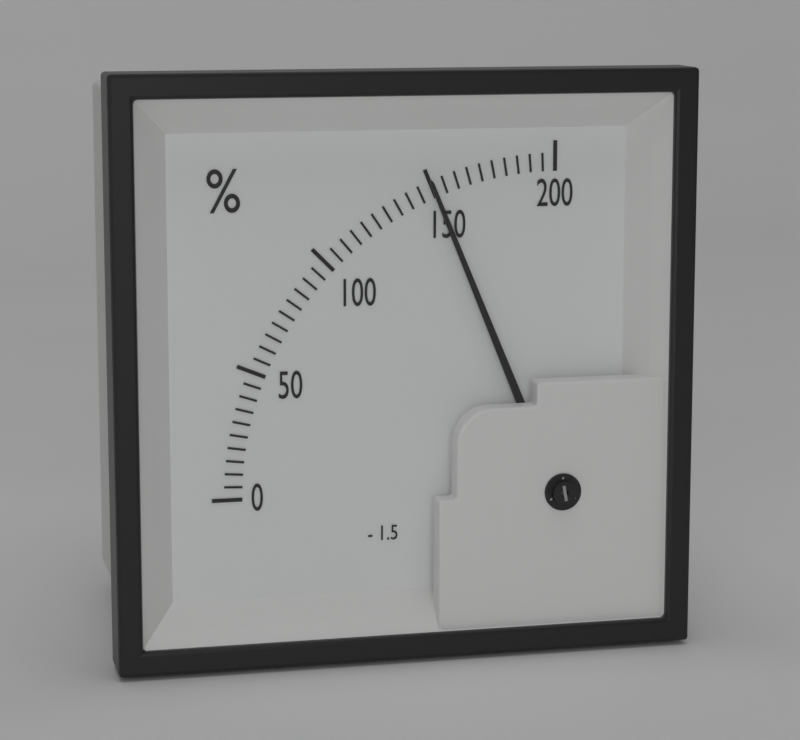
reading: 150 %
